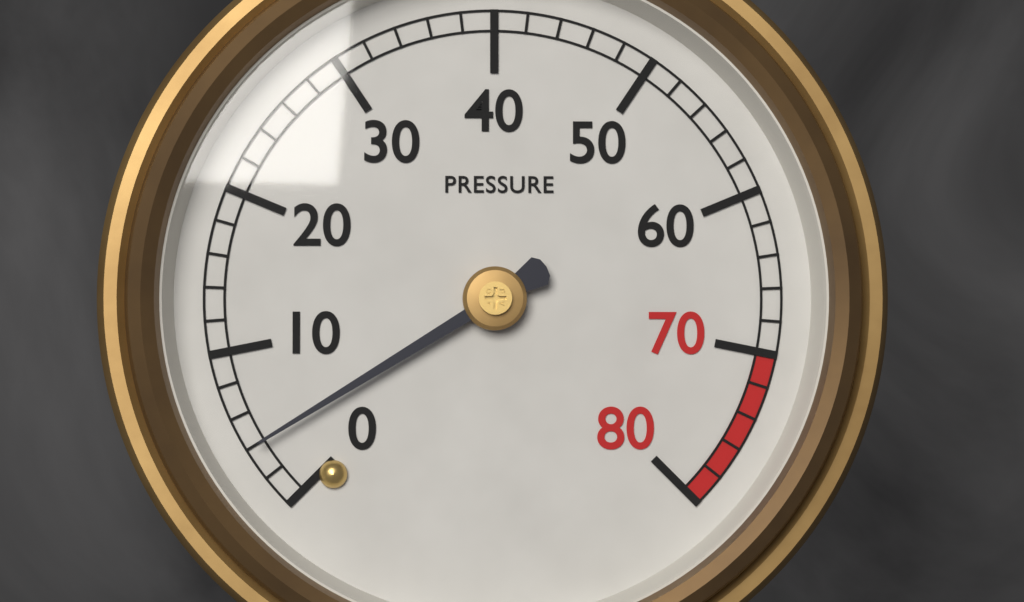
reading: 4 (no unit)
